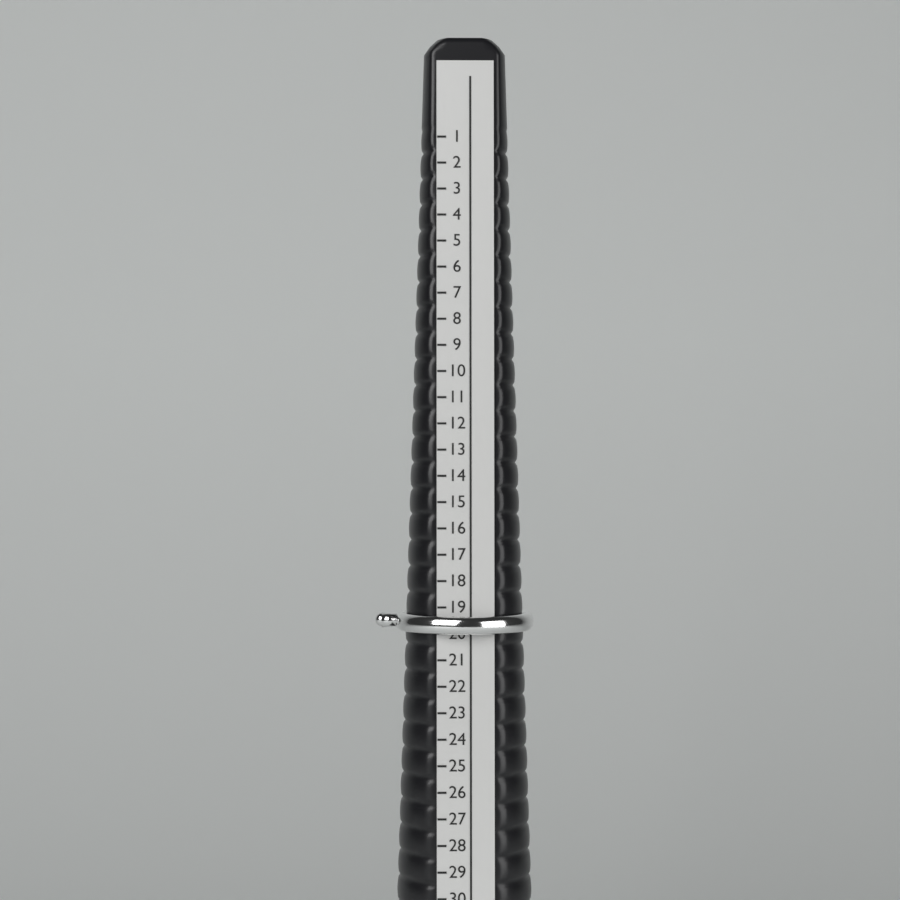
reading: 20 (no unit)
